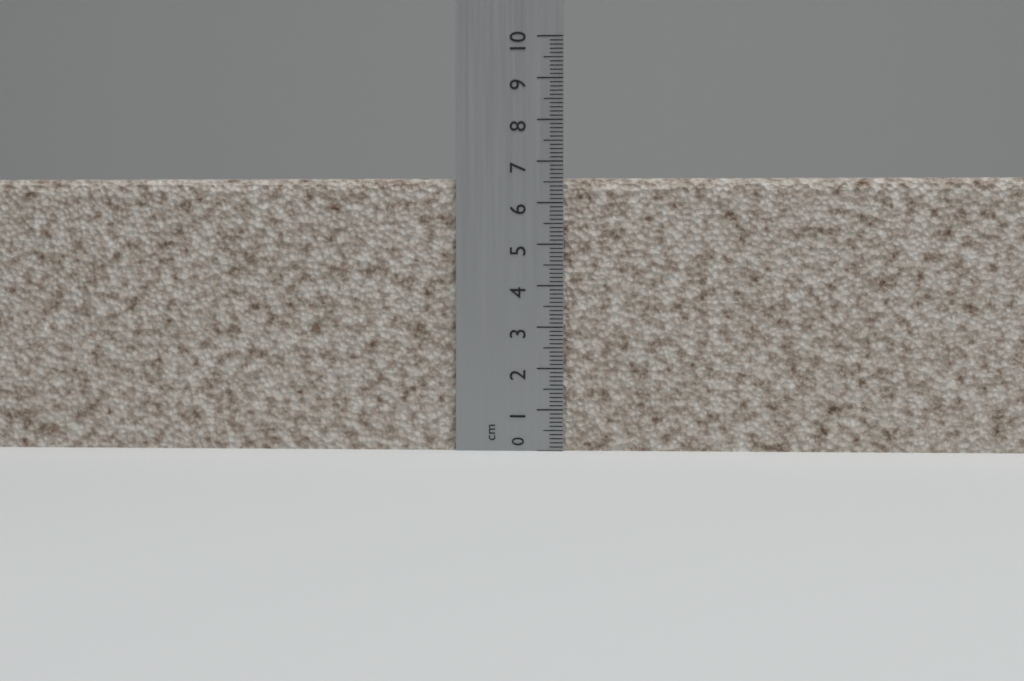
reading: 6.6 cm
